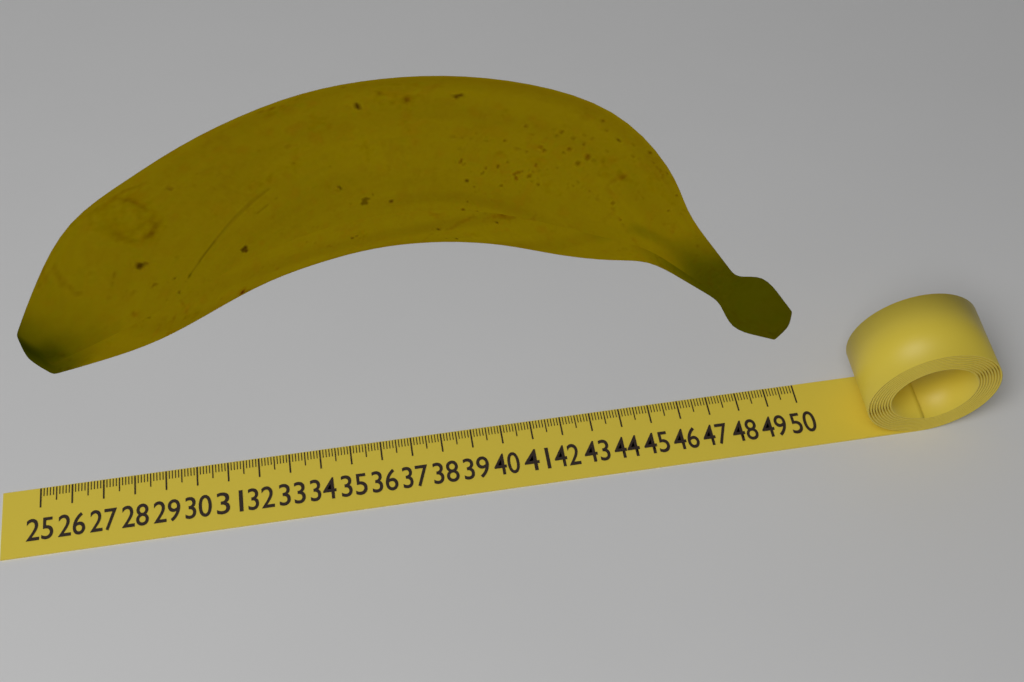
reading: 49.7 (no unit)
